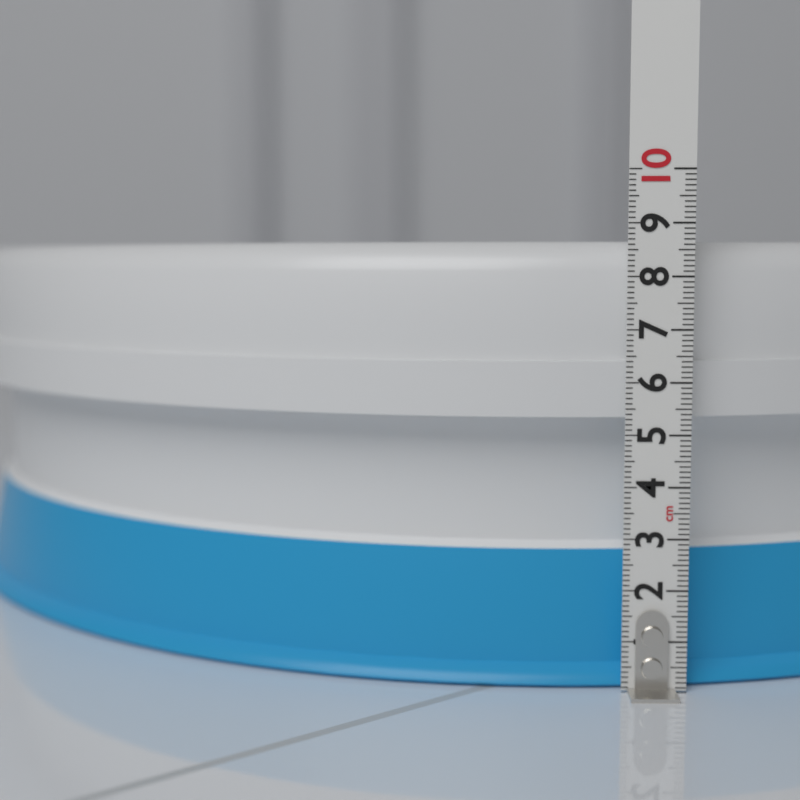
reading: 8.7 cm
